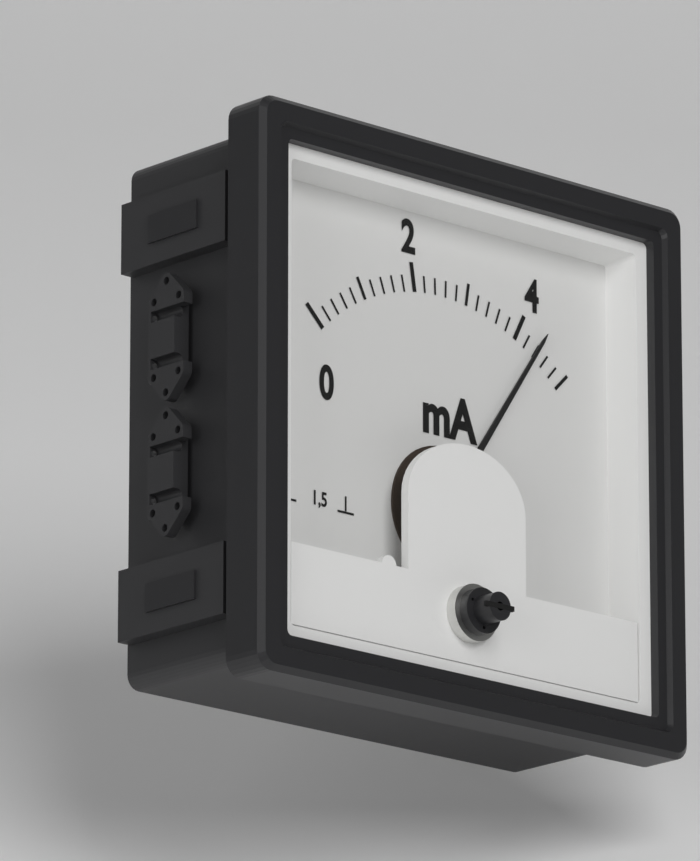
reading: 4.4 mA
